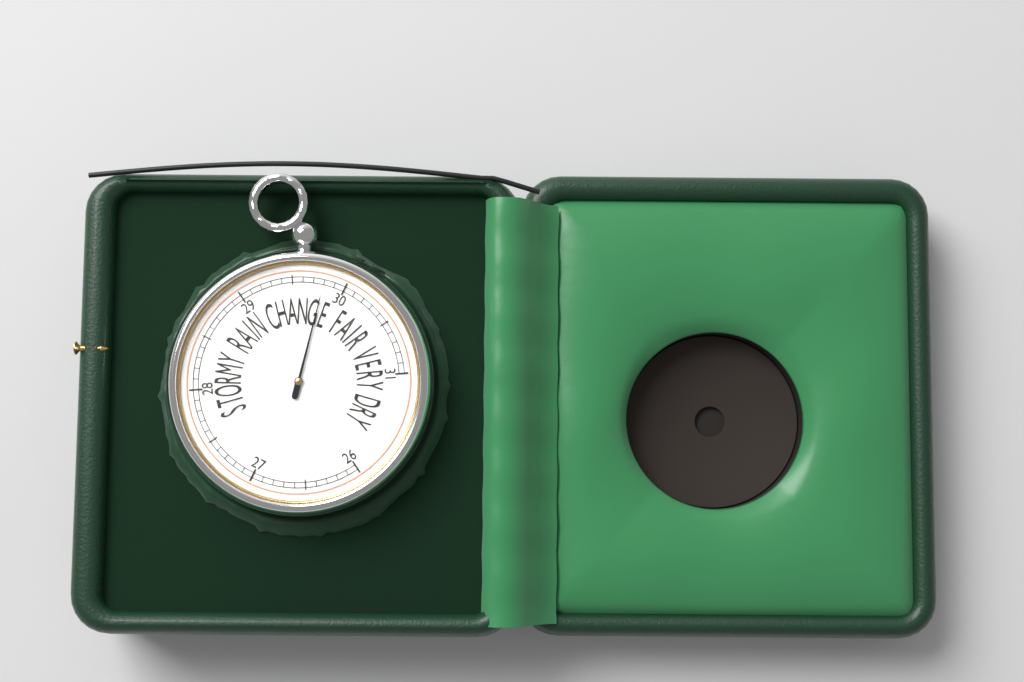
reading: 29.8 inHg
